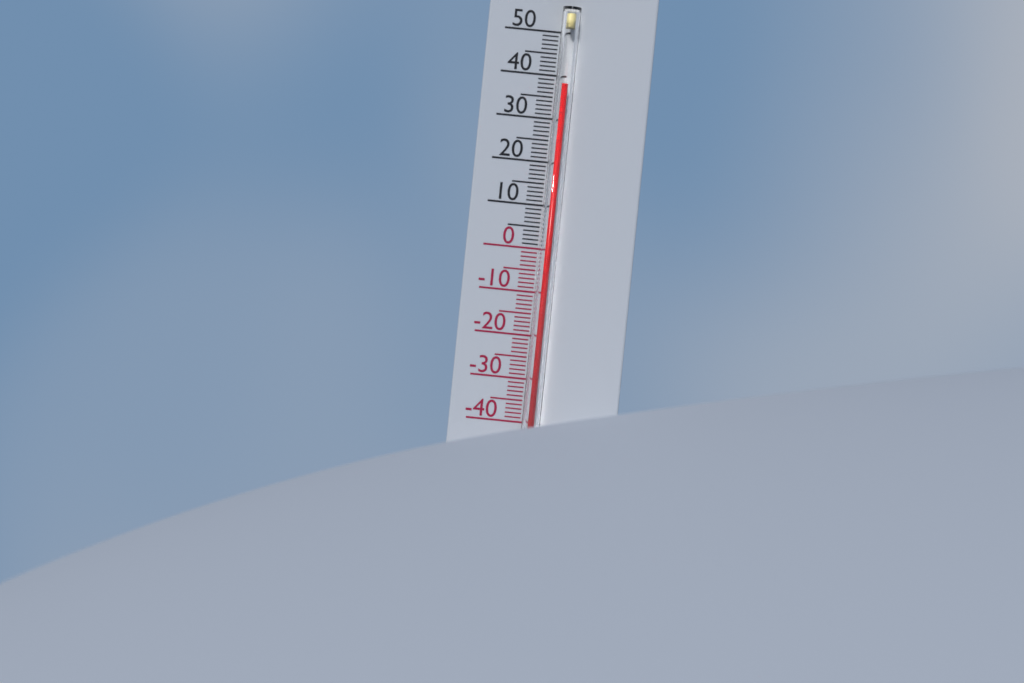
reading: 38 °C
